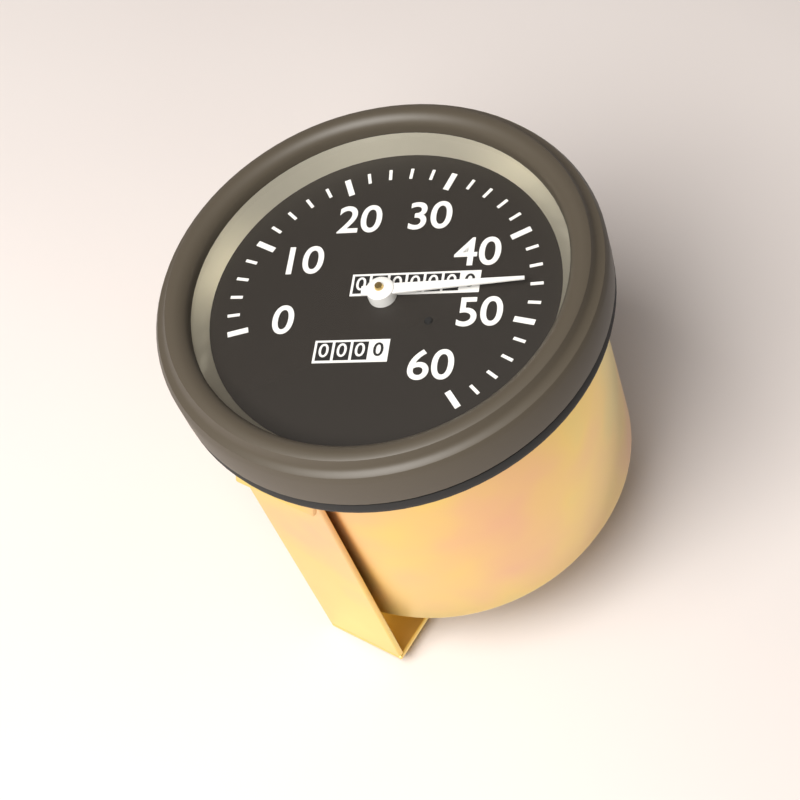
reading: 46 (no unit)
